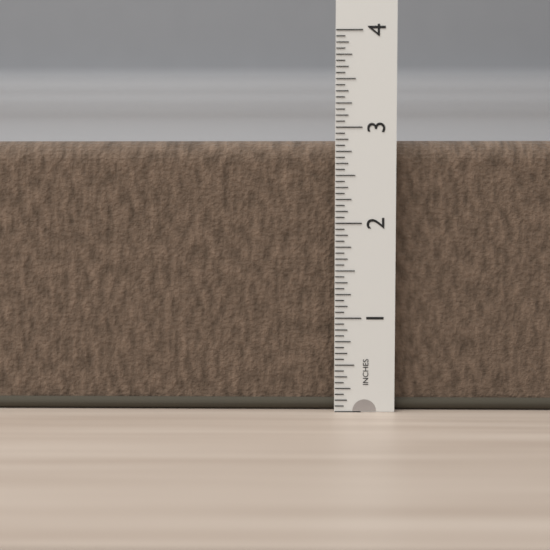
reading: 2.8750 in
